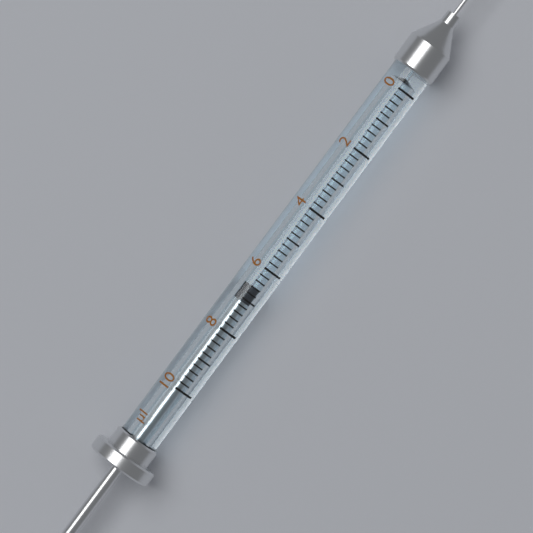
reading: 6.6 µl
